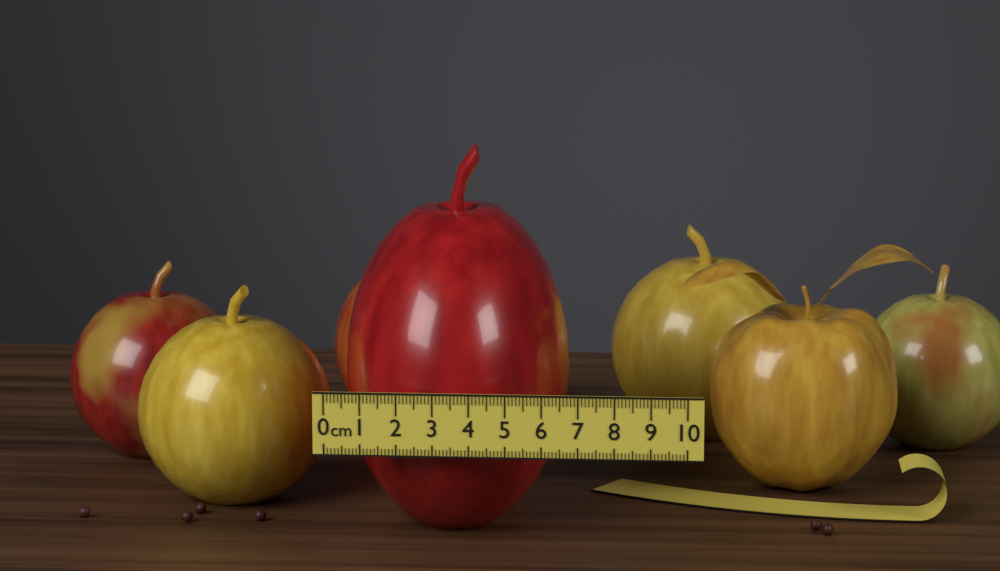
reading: 6.5 cm
